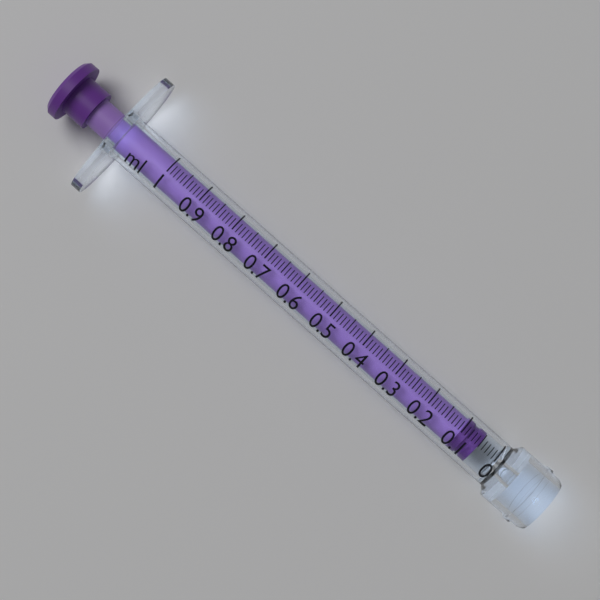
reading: 0.05 ml
